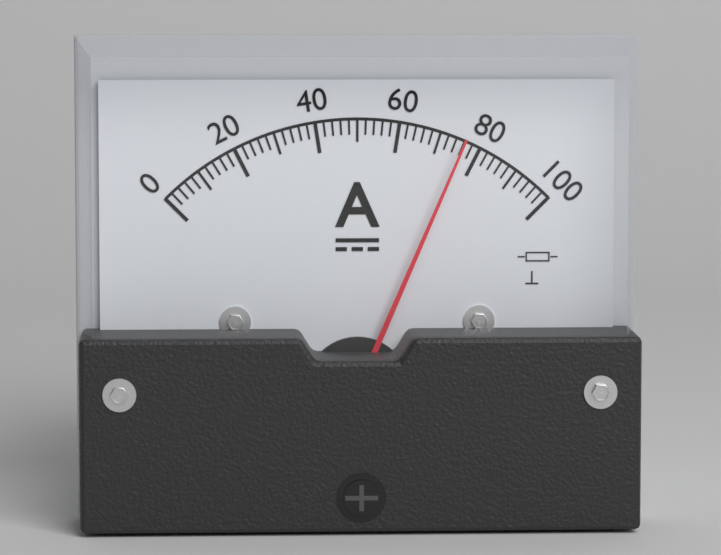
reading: 76 A
